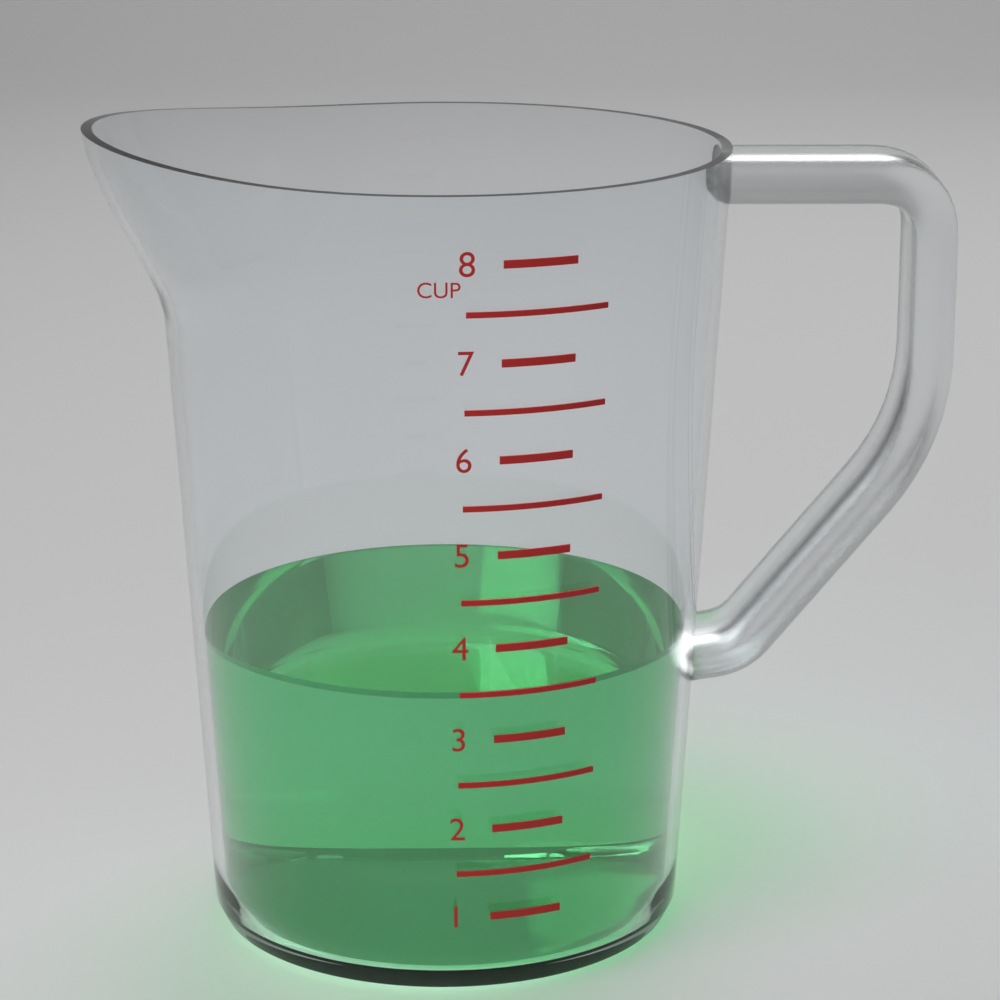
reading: 3.5 cup
